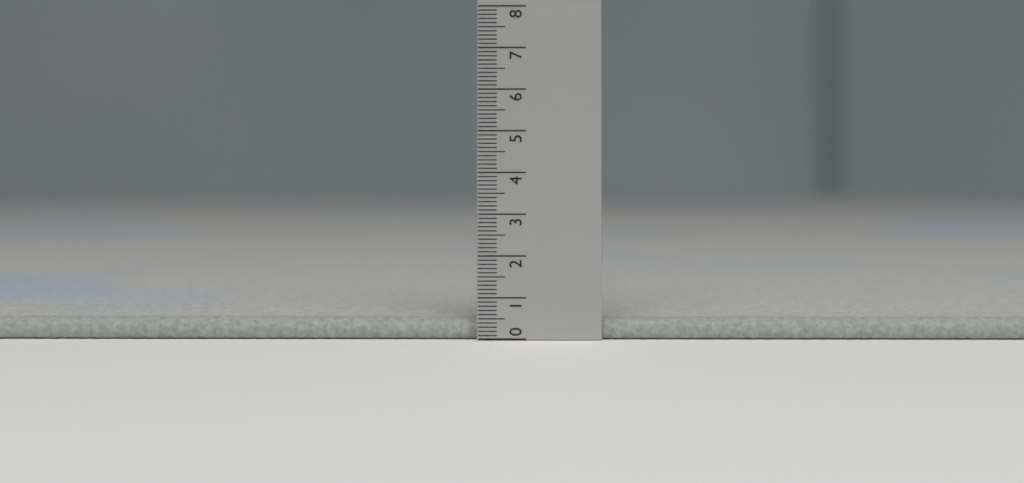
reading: 0.5 (no unit)
